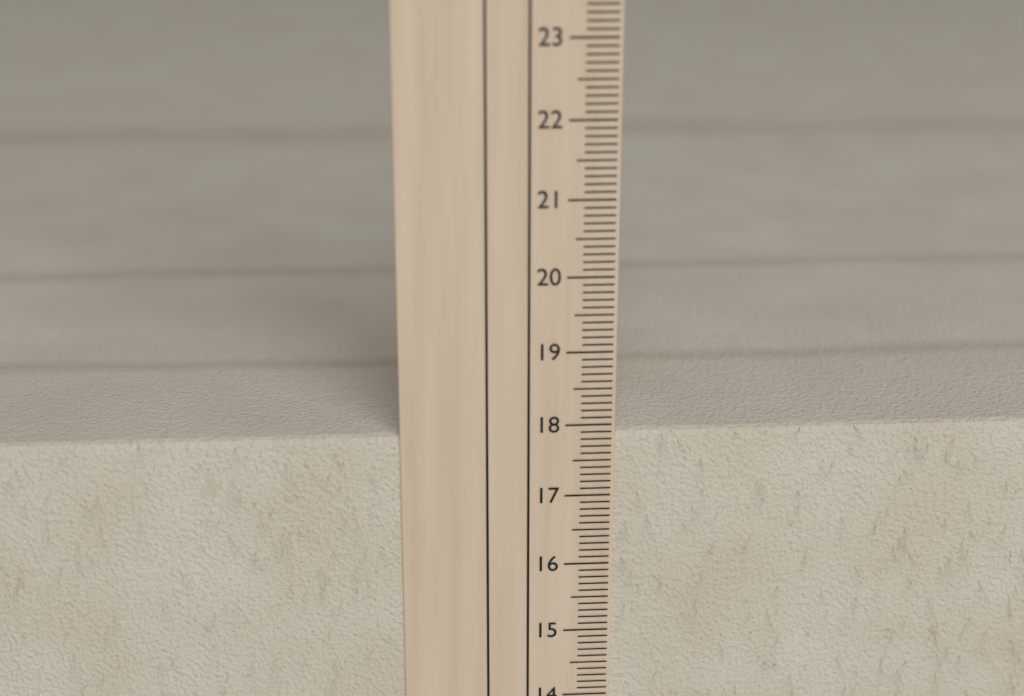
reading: 17.9 cm
